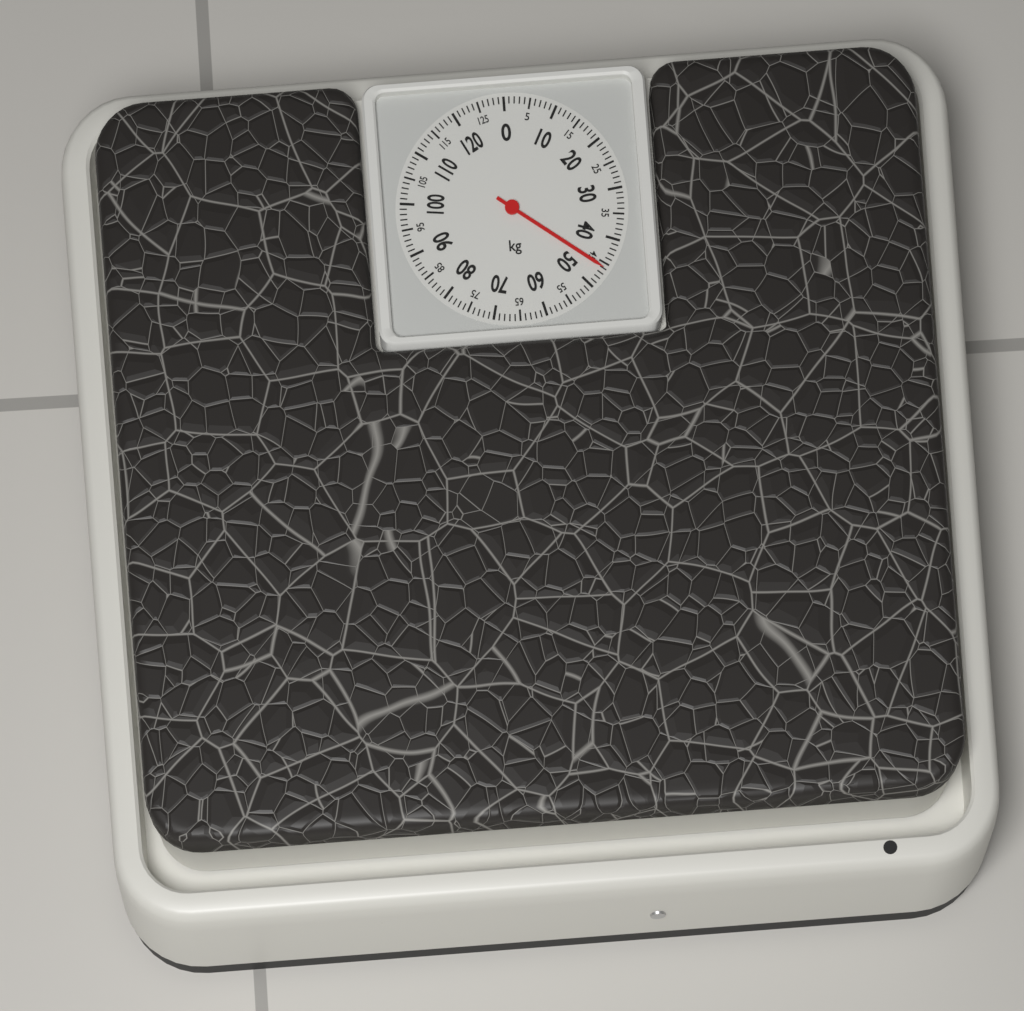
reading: 46 kg
